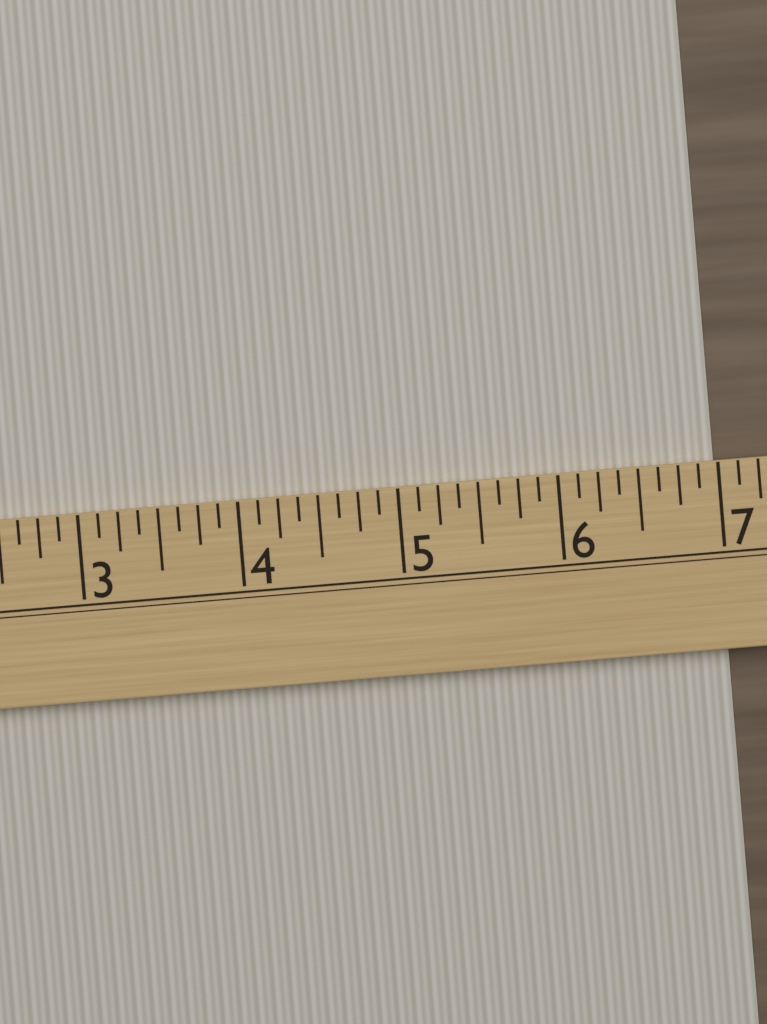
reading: 7.000 (no unit)
